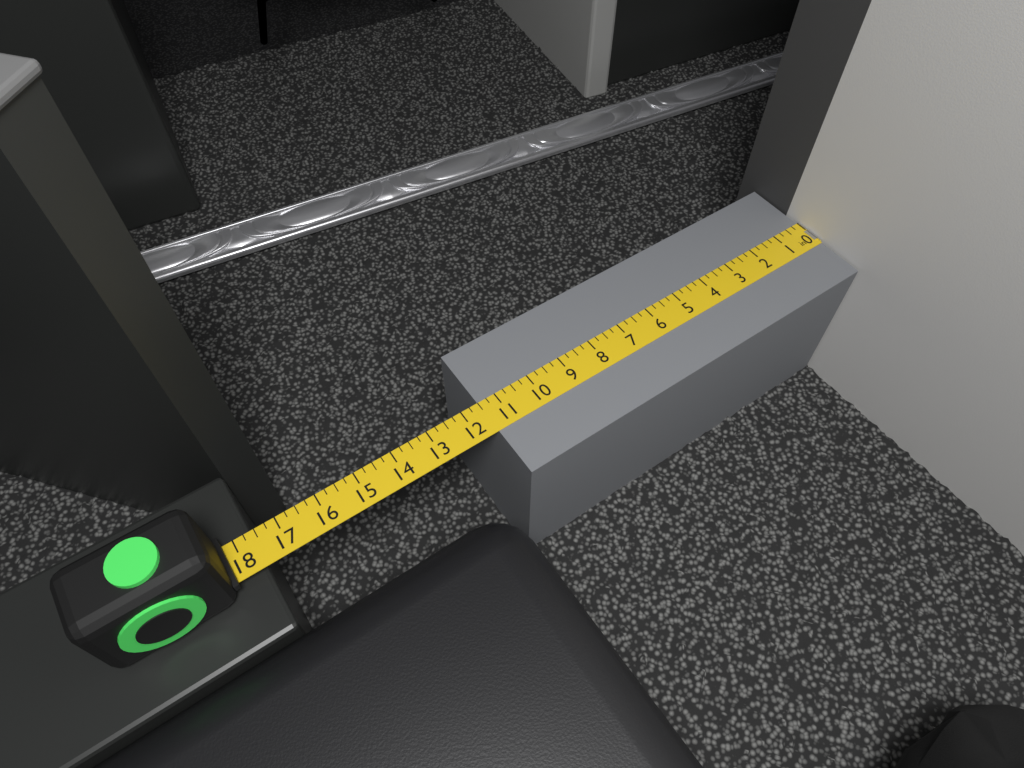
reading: 11.50 in
